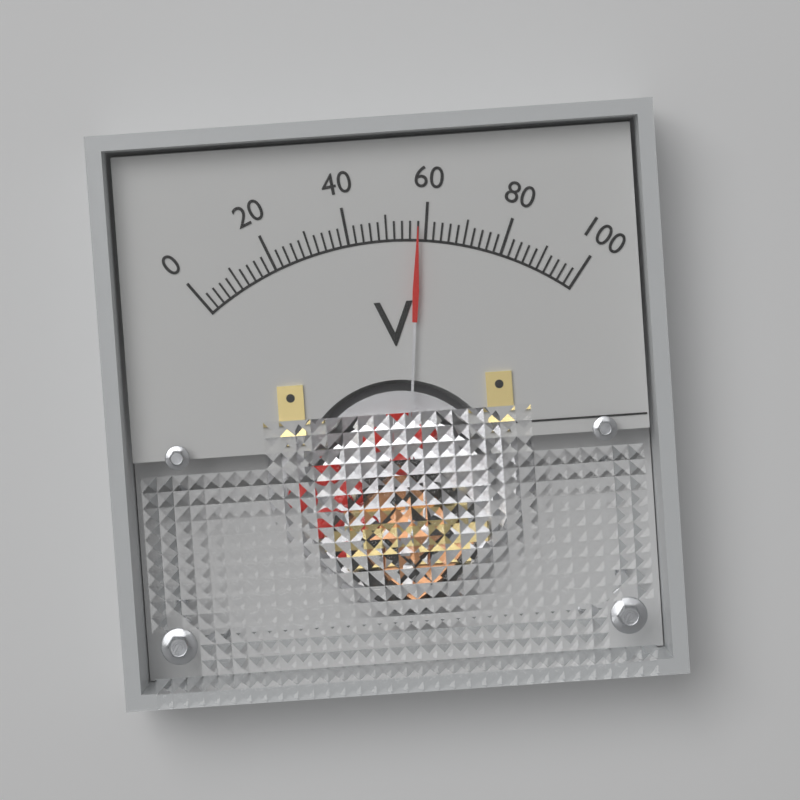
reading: 58 V
